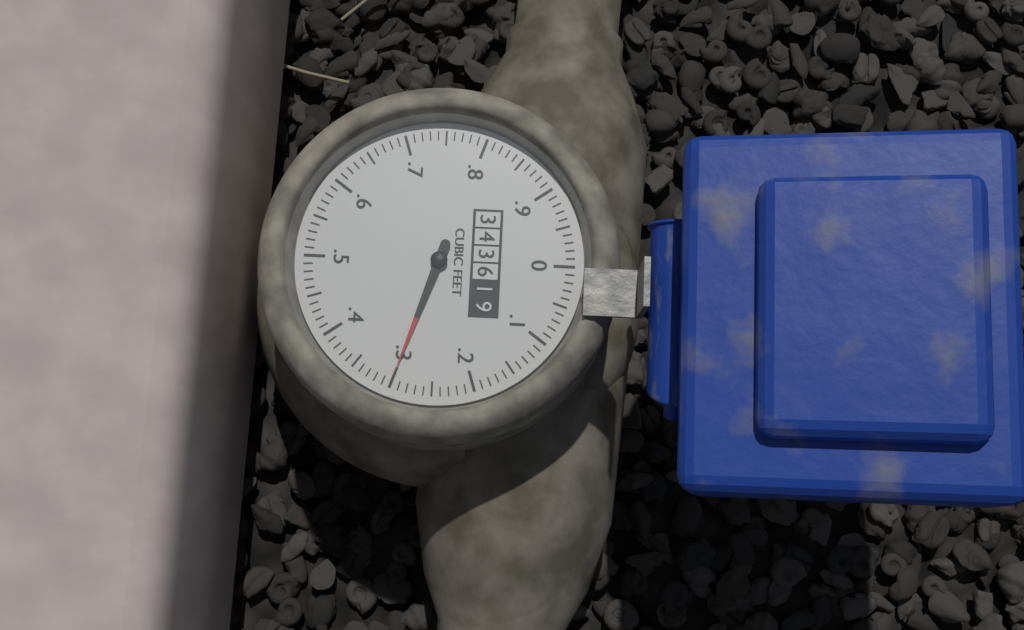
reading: 0.30 cubic feet
